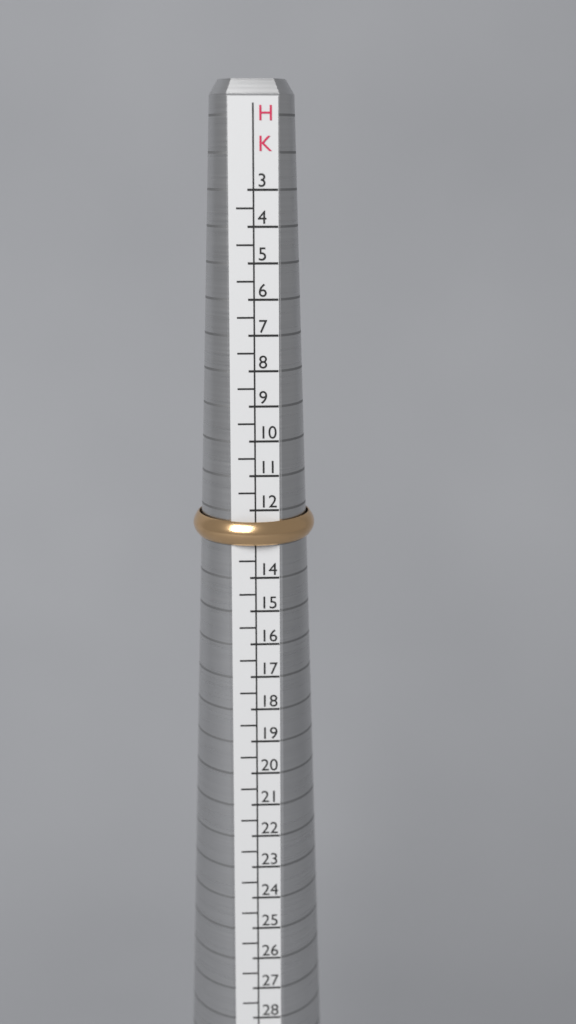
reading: 13.0 HK
